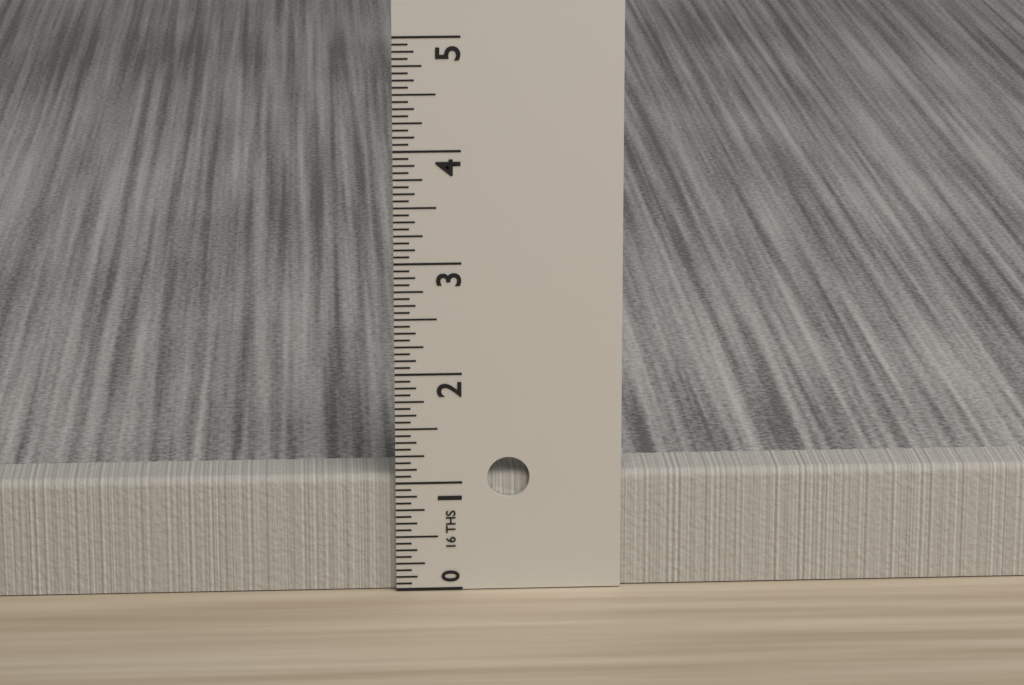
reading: 1.0625 in
